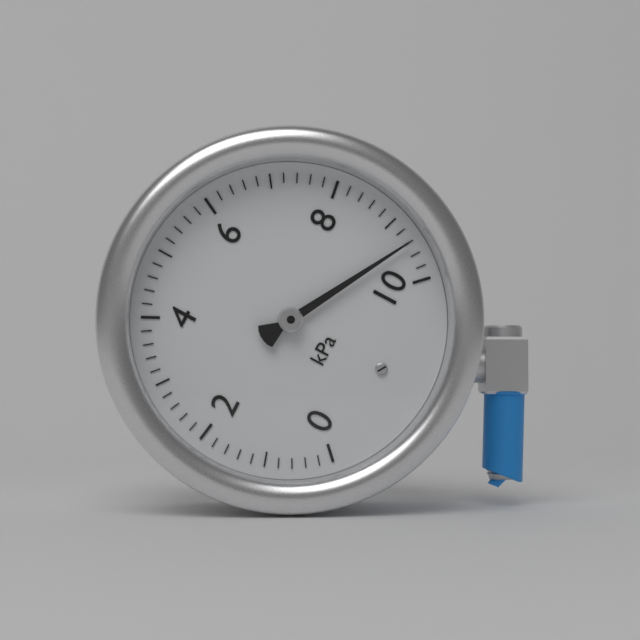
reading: 9.4 kPa
